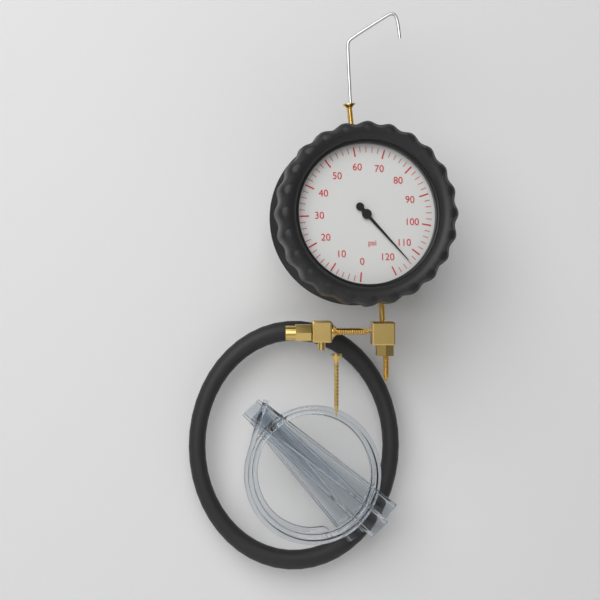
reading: 114 psi
